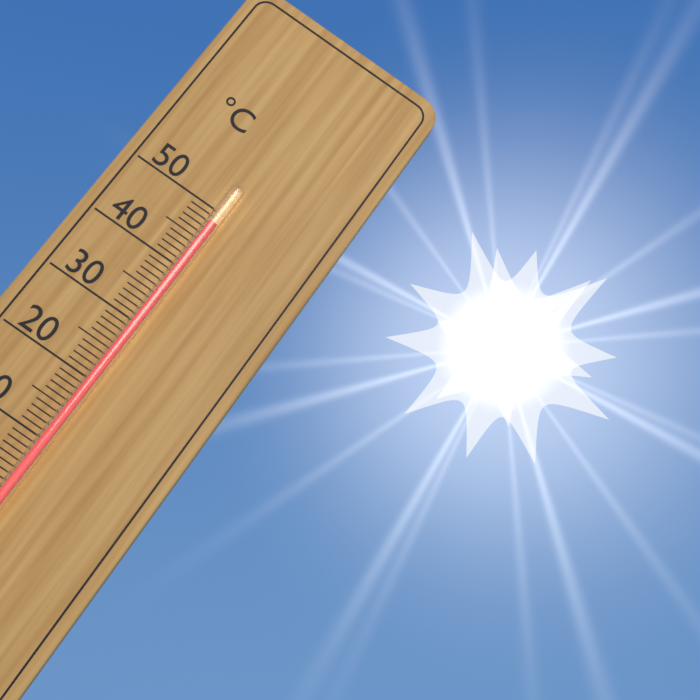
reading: 48 °C
